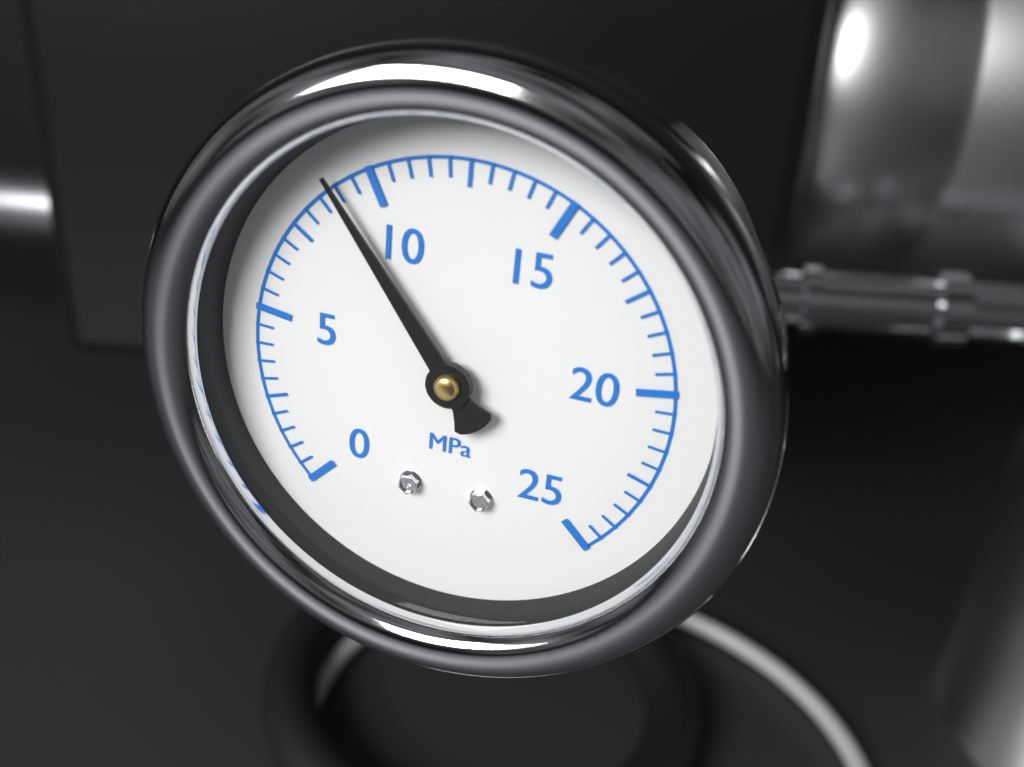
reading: 9.0 MPa
